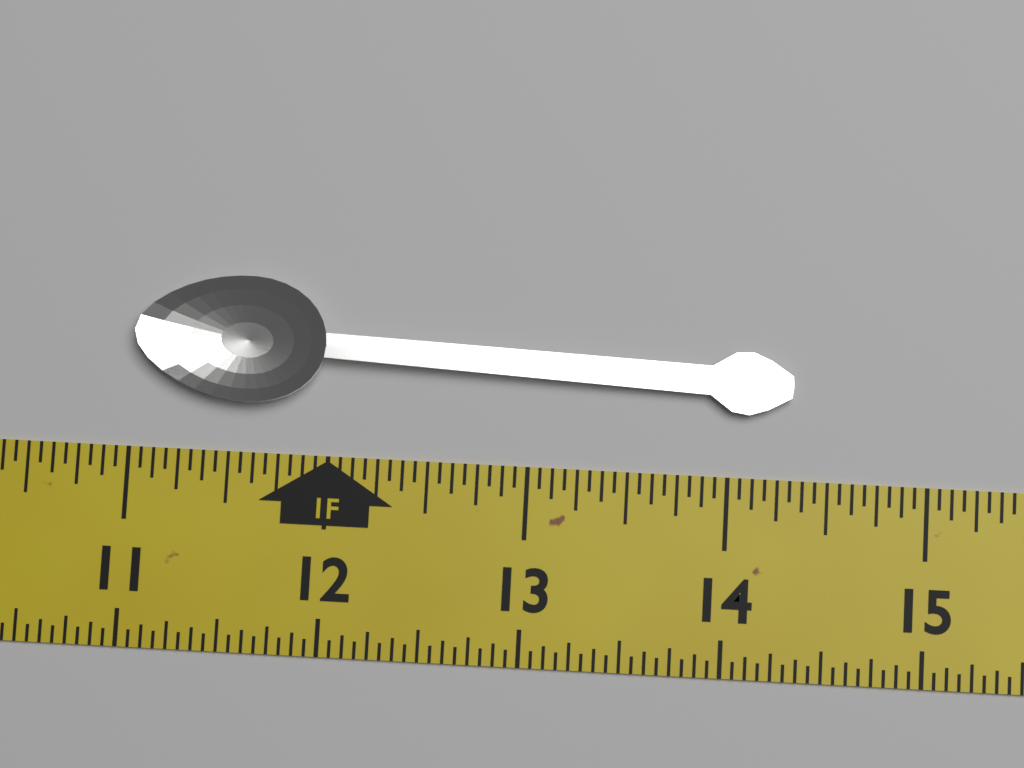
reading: 14.3125 in
